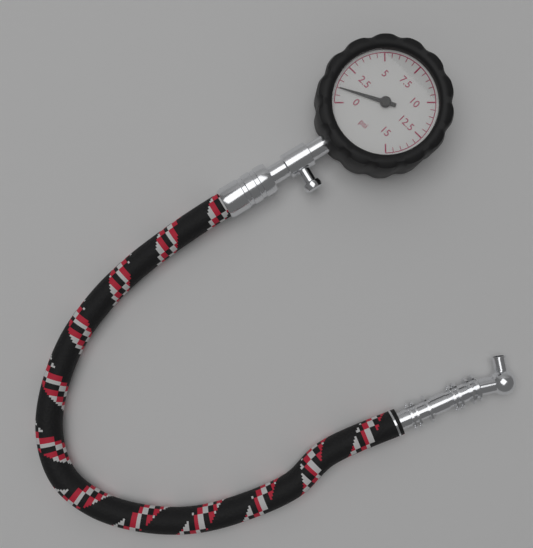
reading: 1.0 psi
